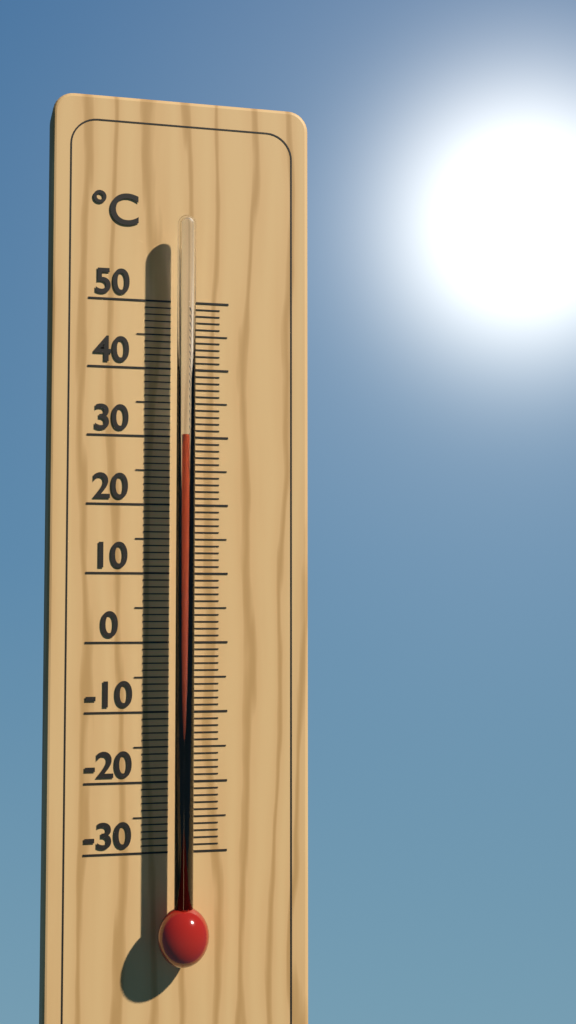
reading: 30 °C
